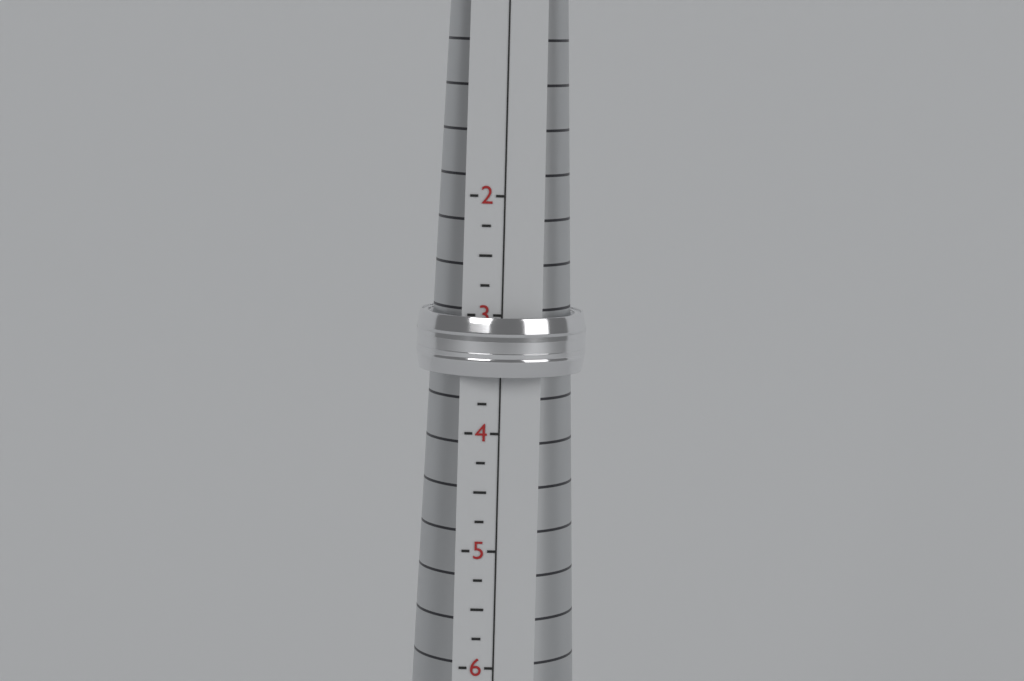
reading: 3.50 (no unit)
